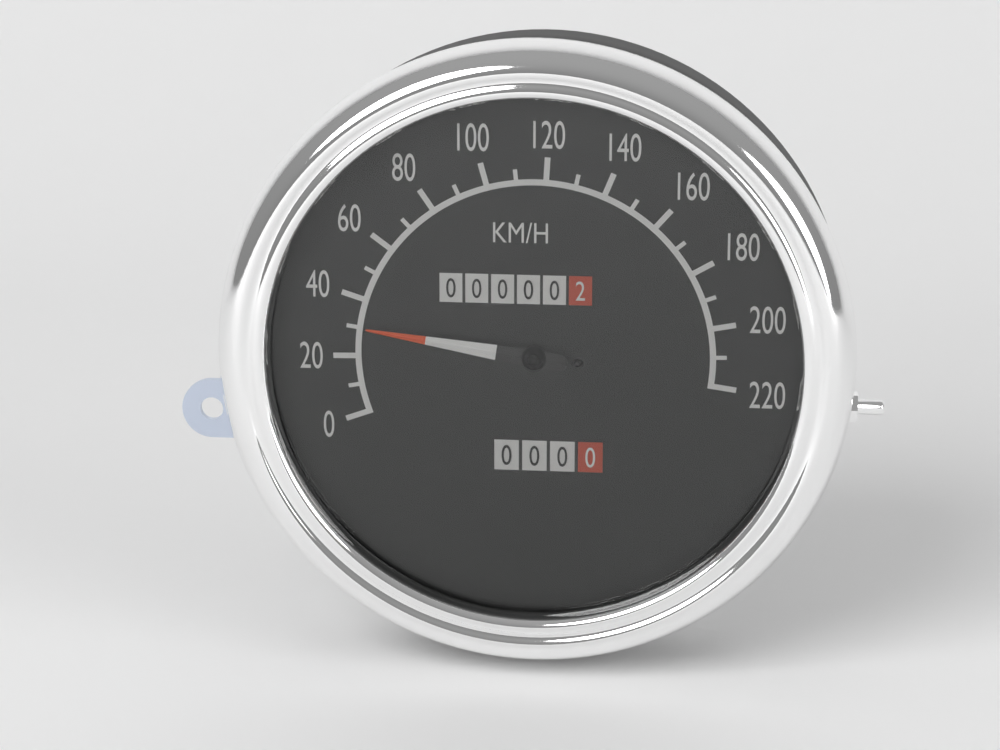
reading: 30 km/h
